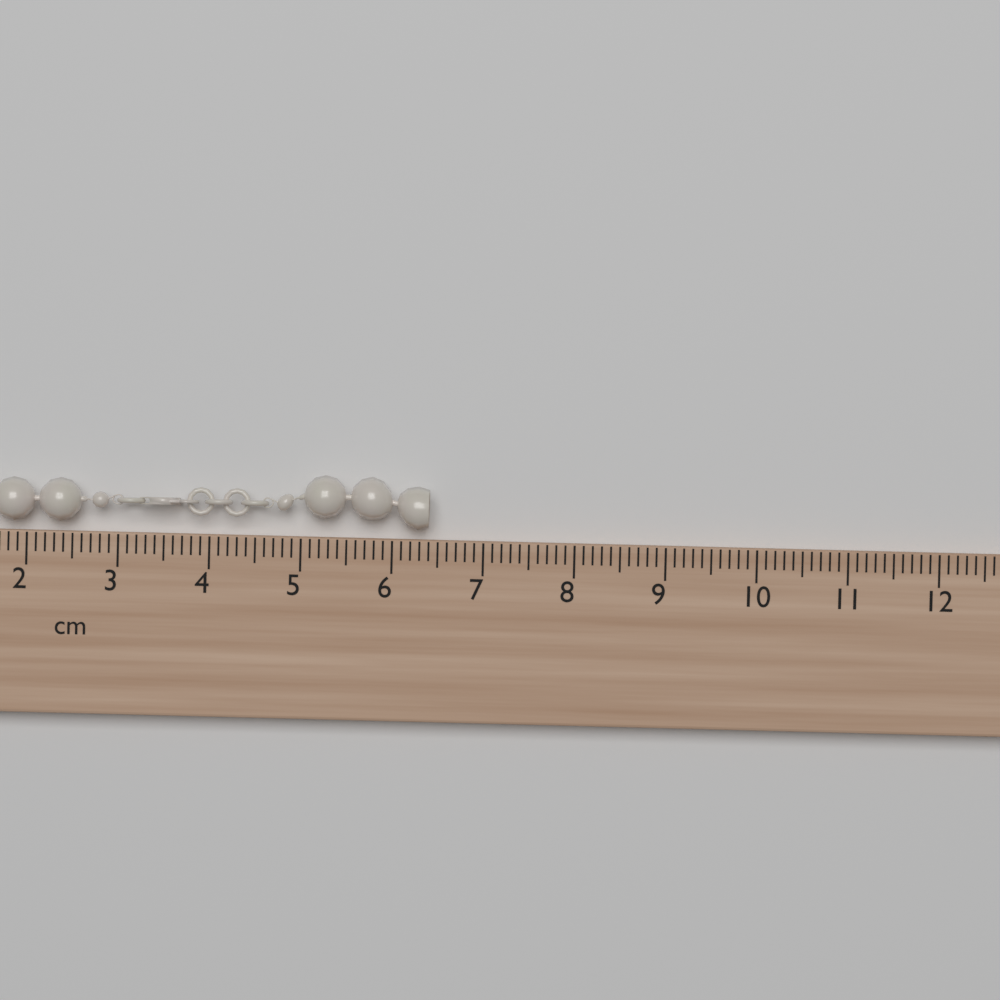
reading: 6.4 cm
